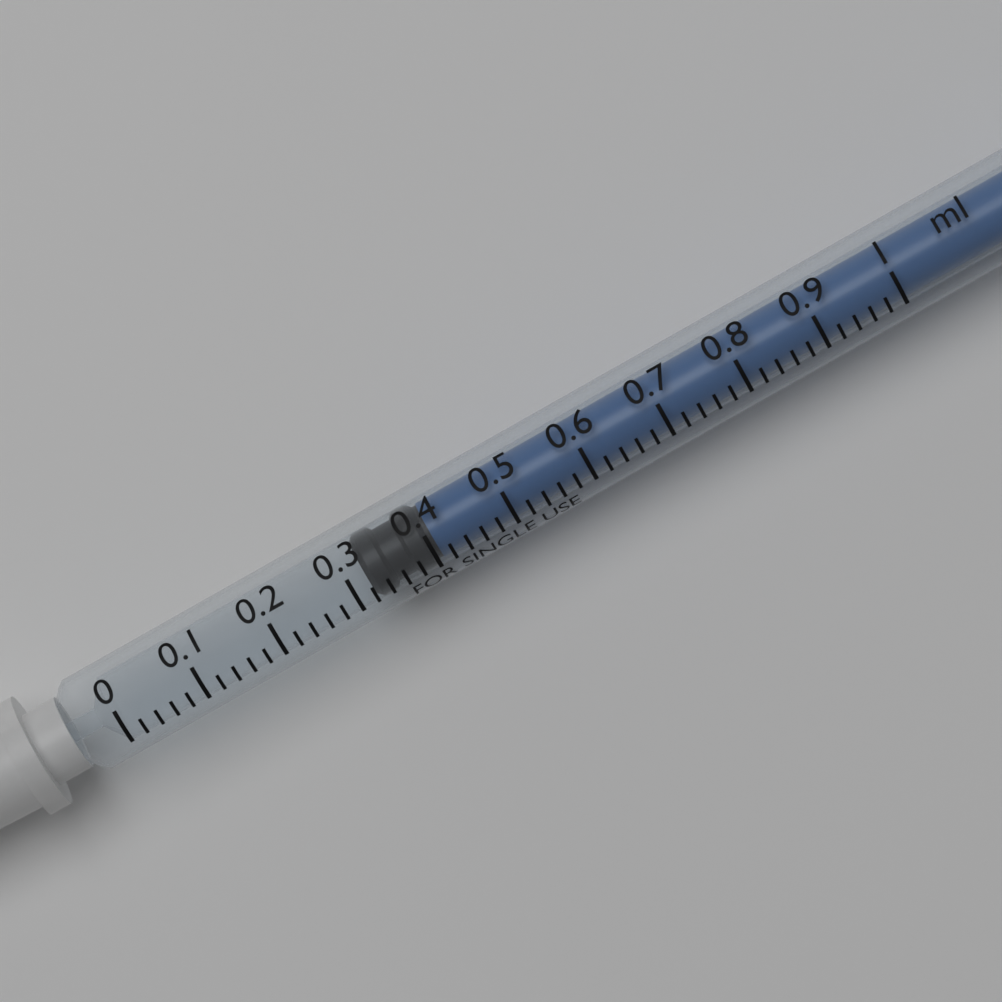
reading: 0.32 ml
